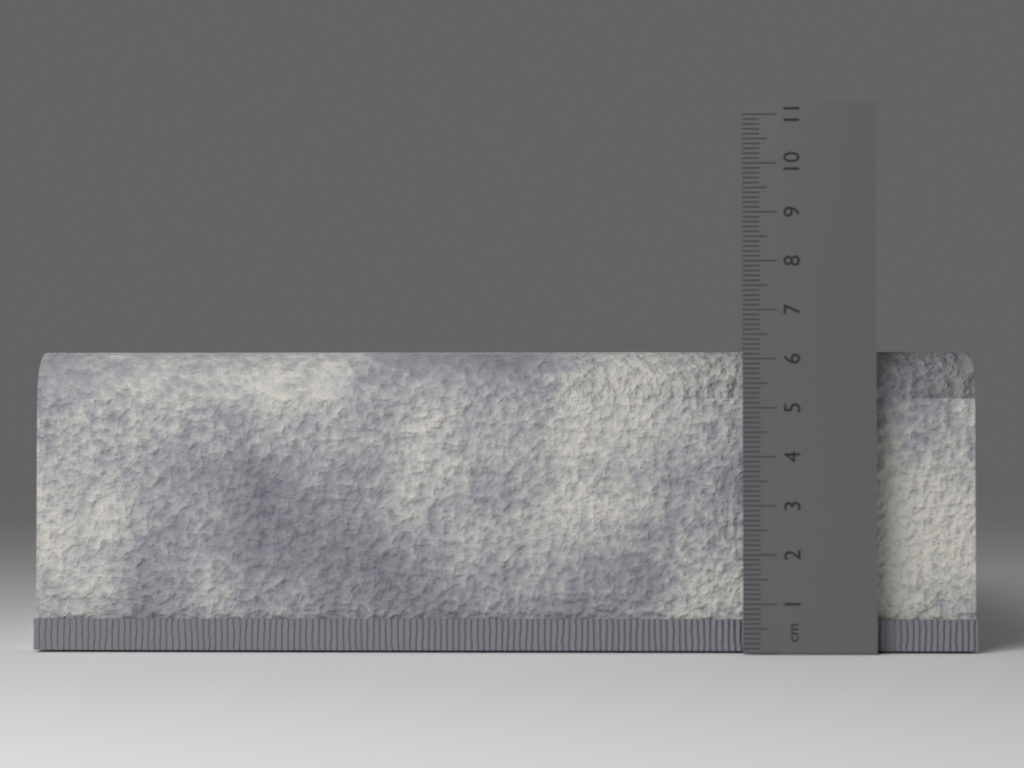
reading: 6.2 cm
